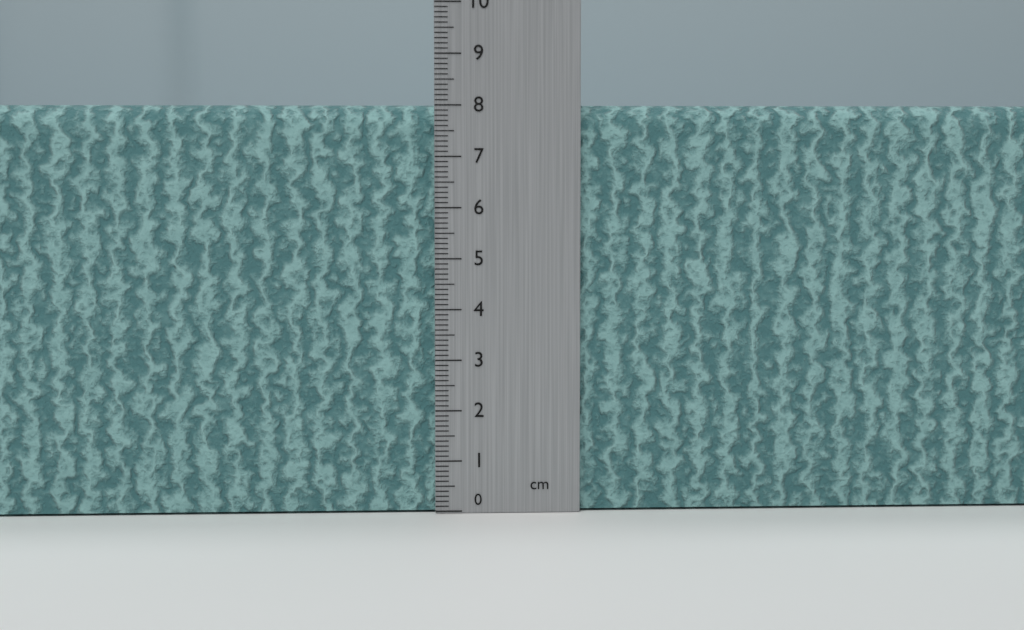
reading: 8.0 cm
